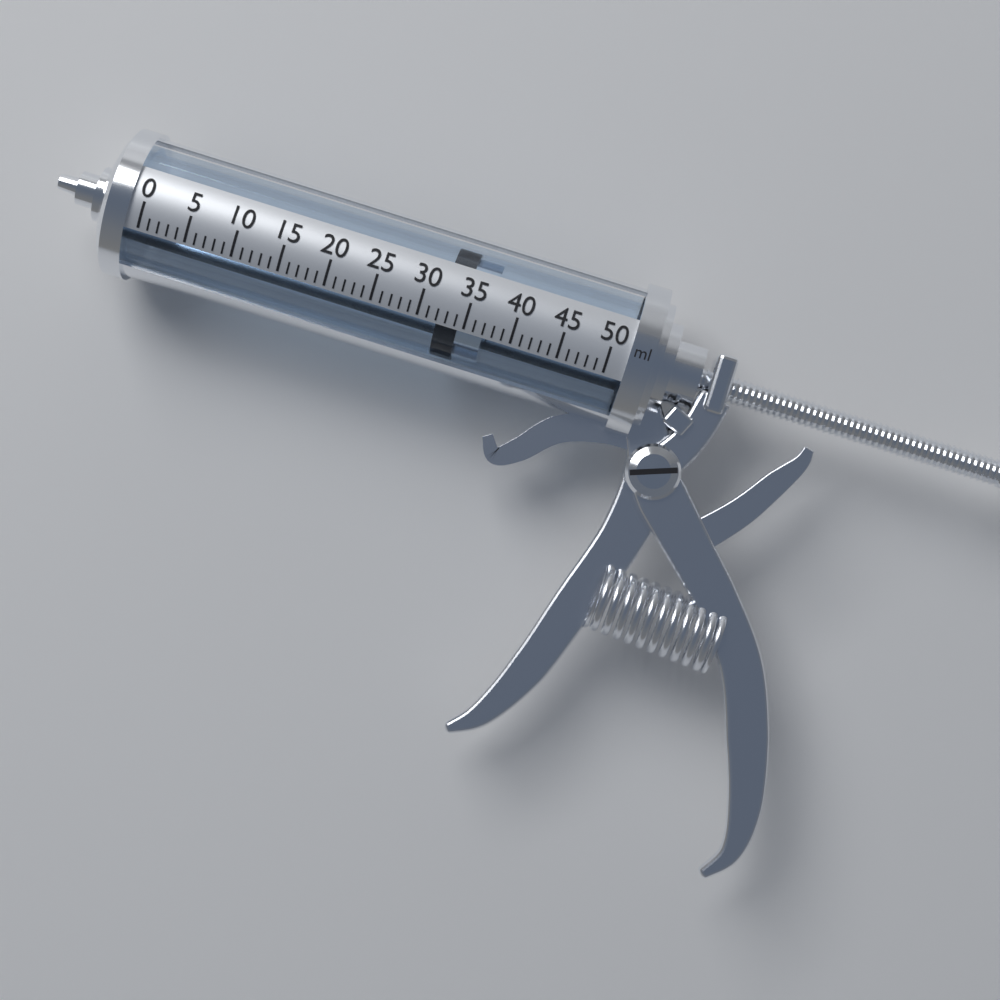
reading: 32 ml
